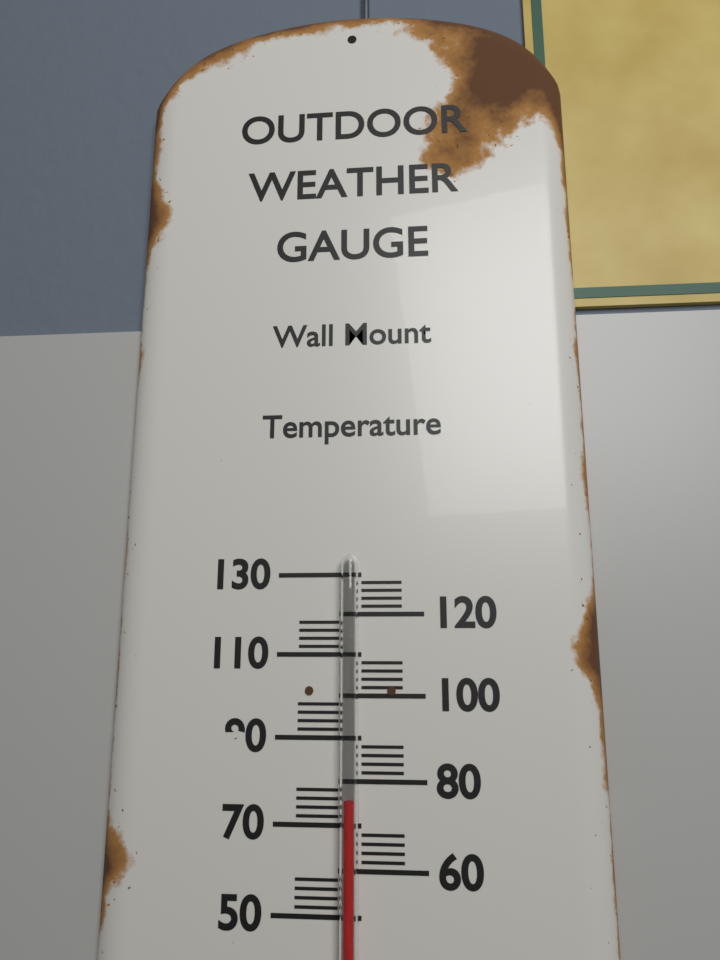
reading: 76 (no unit)
